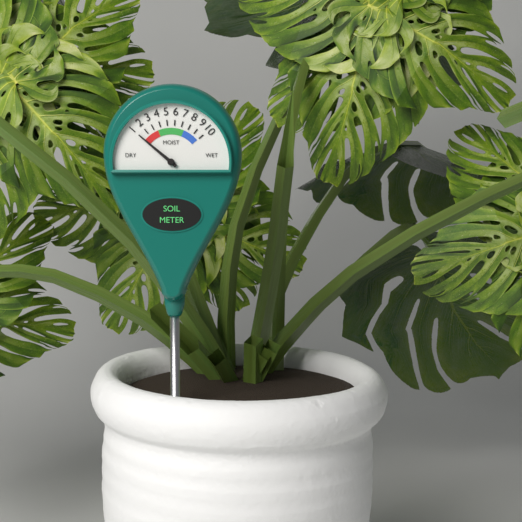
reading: 1 (no unit)
